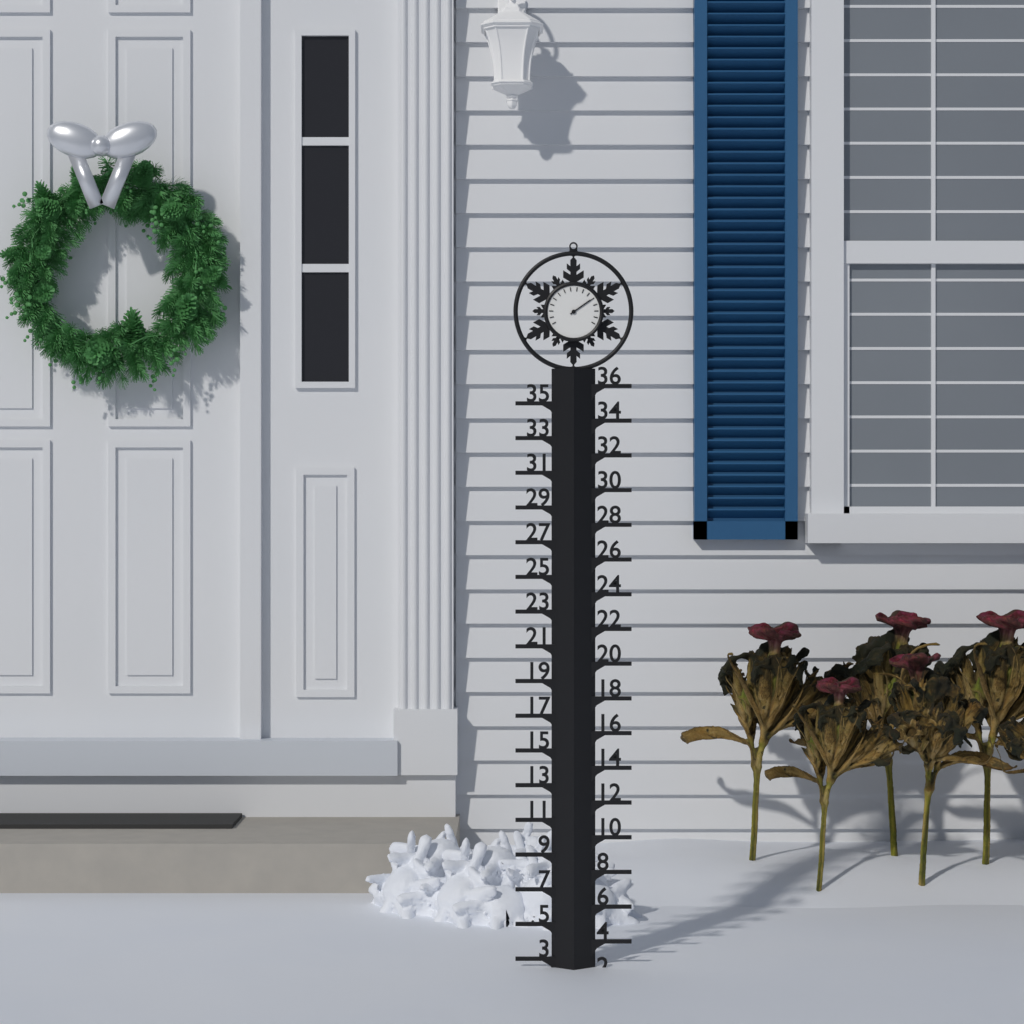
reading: 2.5 (no unit)
